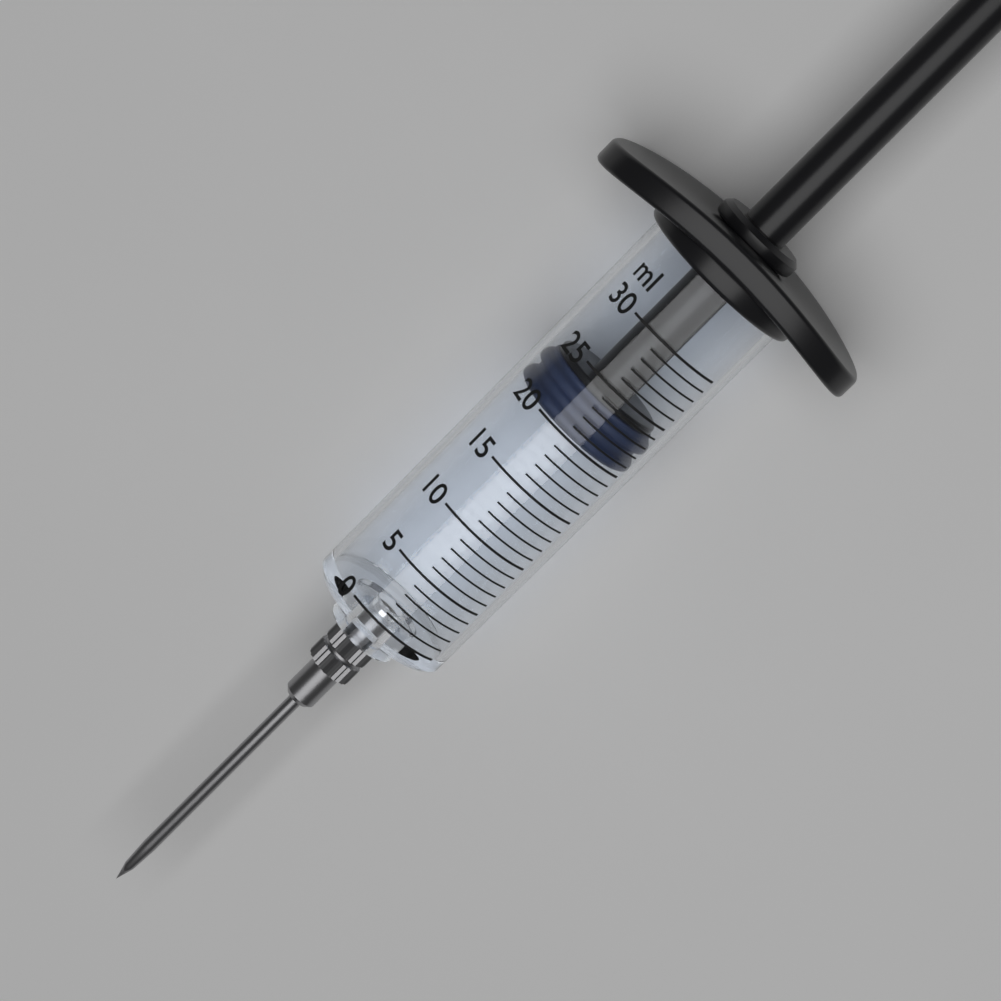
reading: 20 ml
